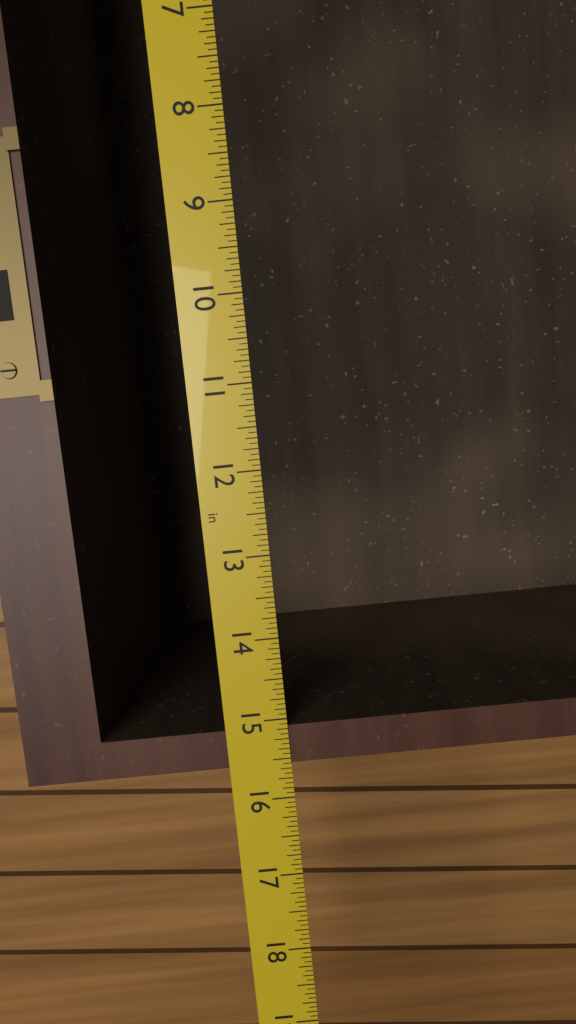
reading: 15.5625 in
